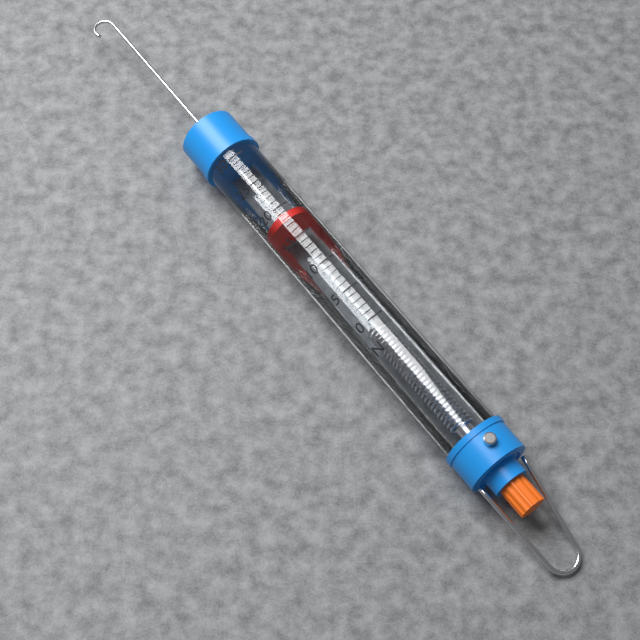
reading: 18 N
